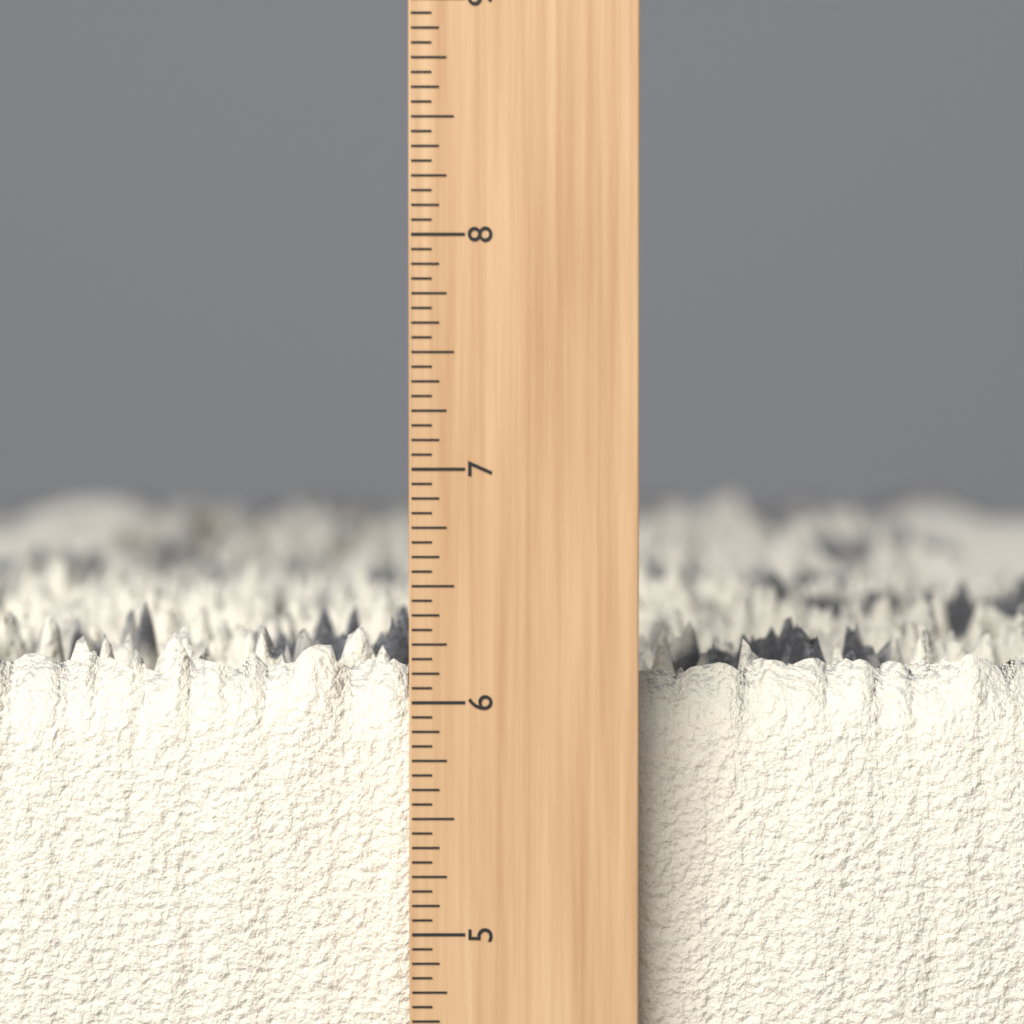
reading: 6.3125 inch
